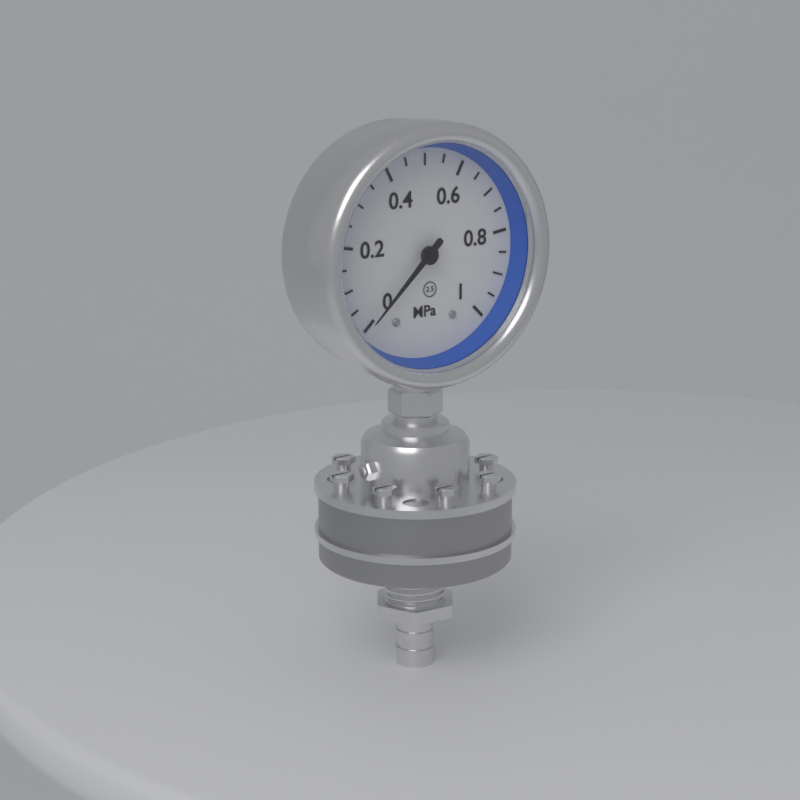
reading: 0.00 MPa
